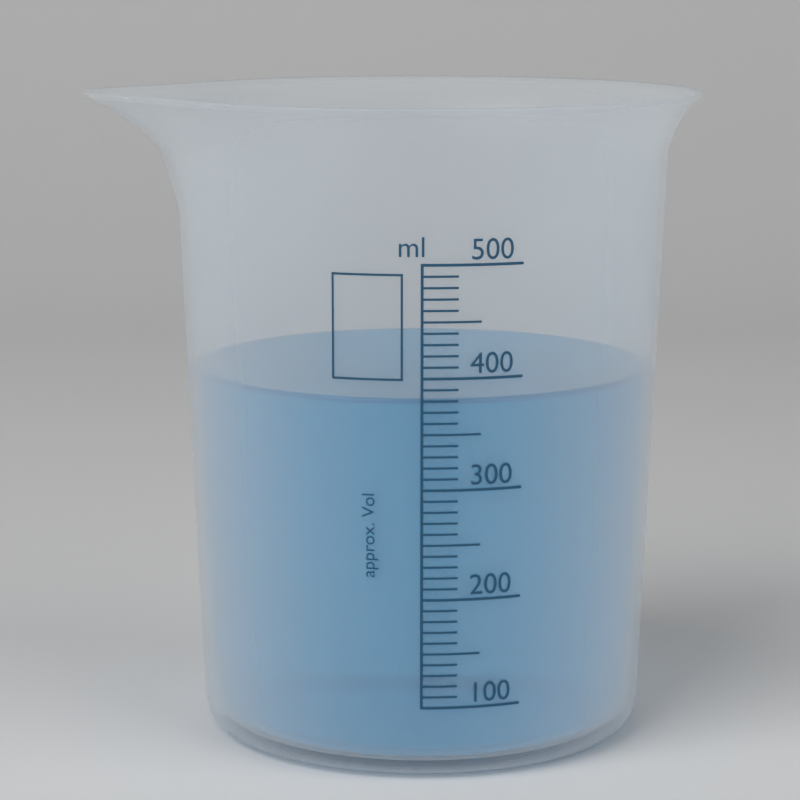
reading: 380 ml
